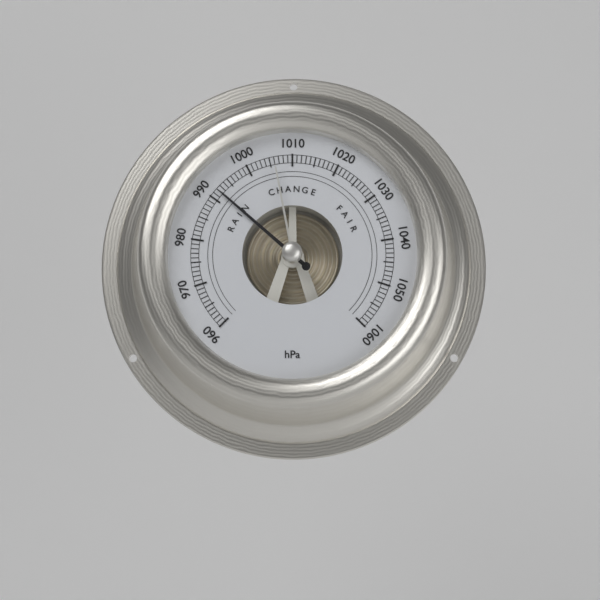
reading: 992 hPa
